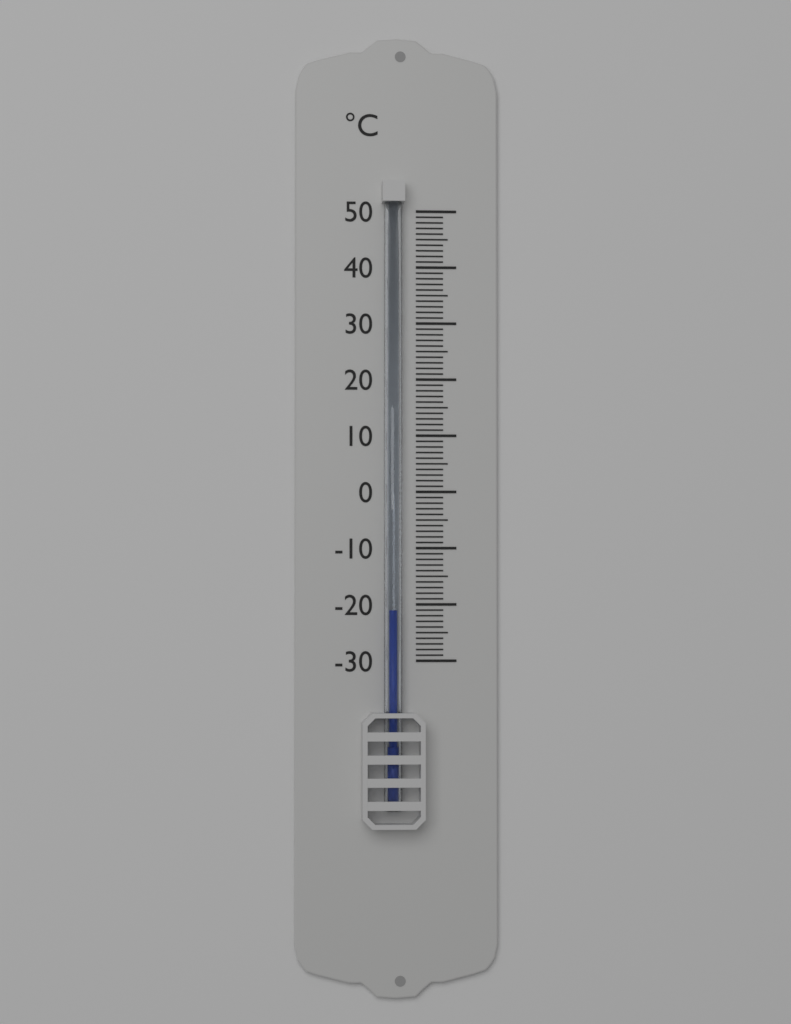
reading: -21 °C
